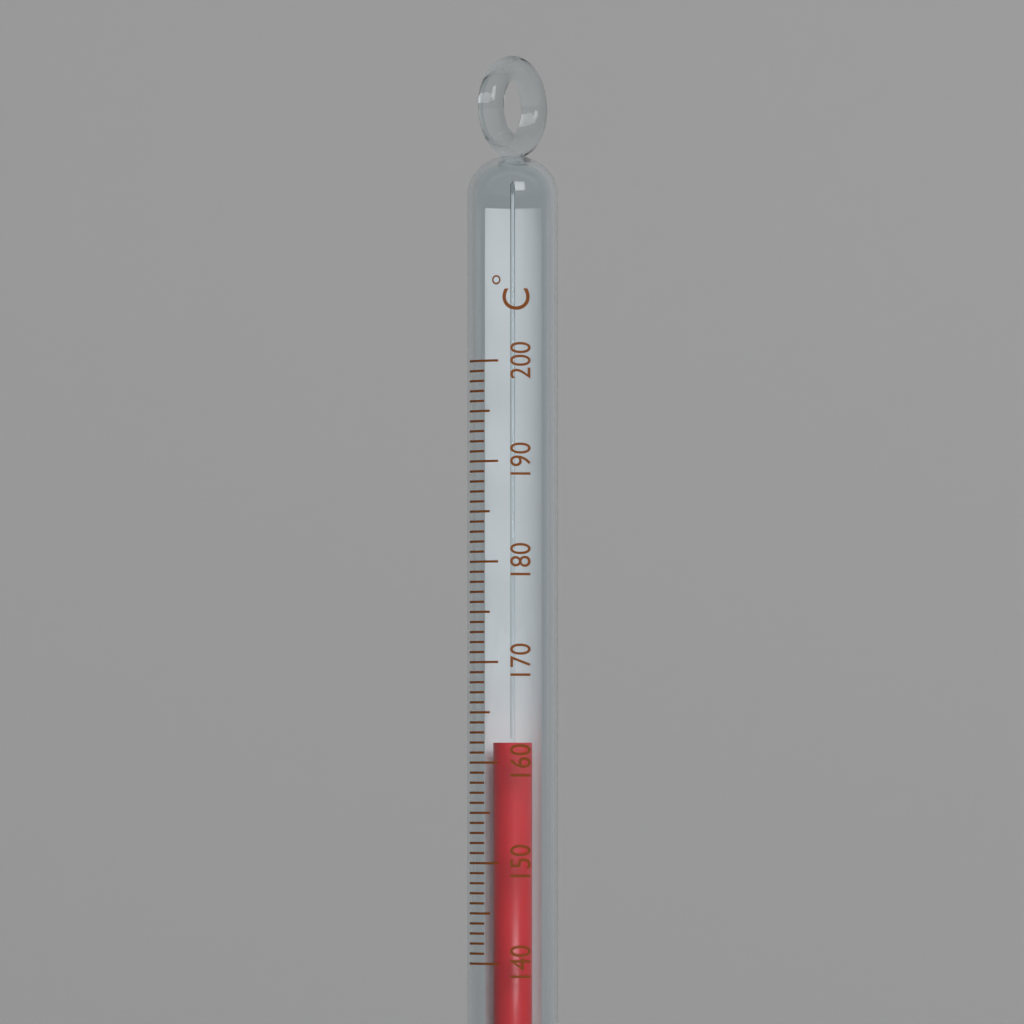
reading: 162 °C
